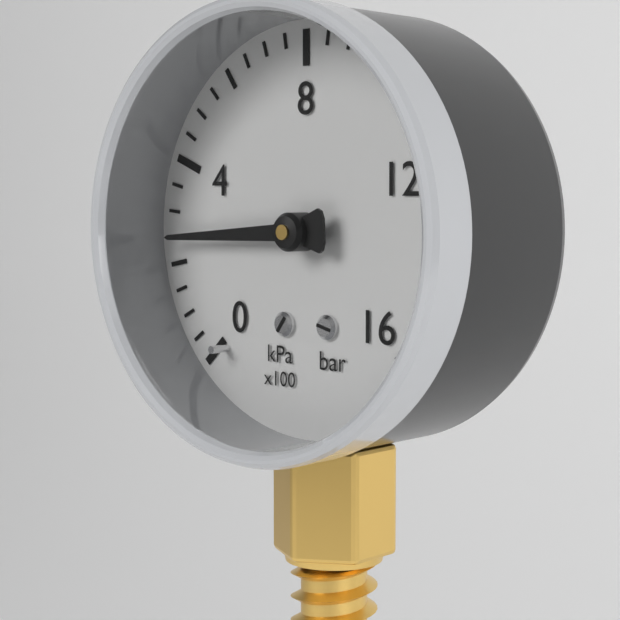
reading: 250 kPa
